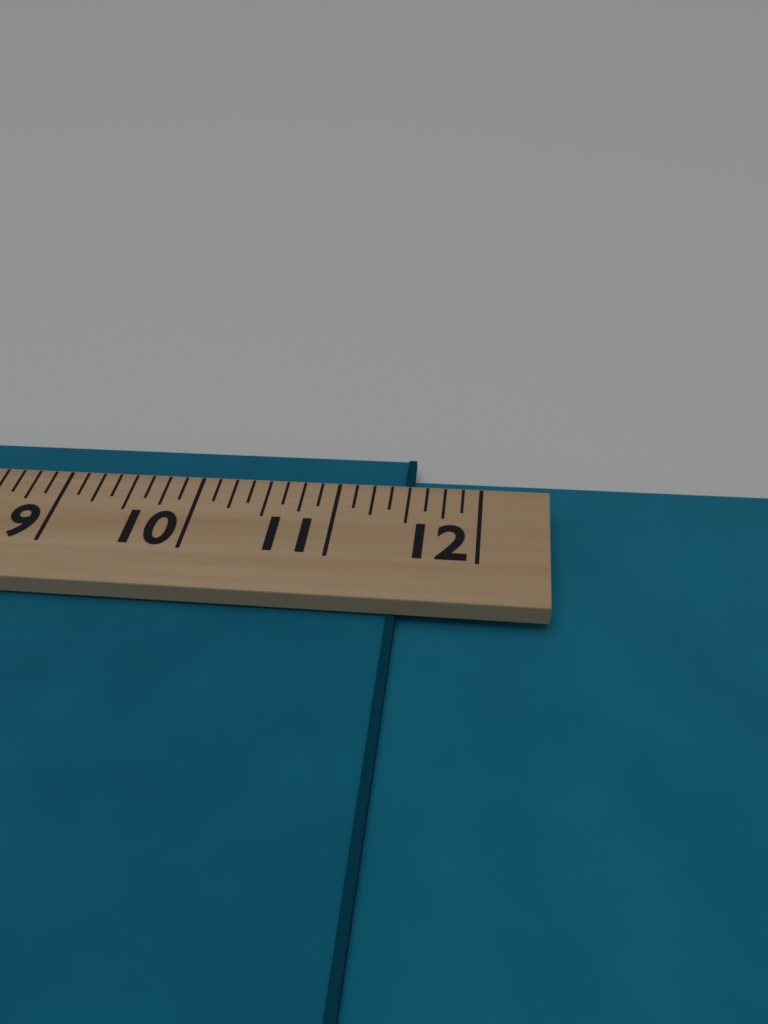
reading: 11.500 (no unit)
